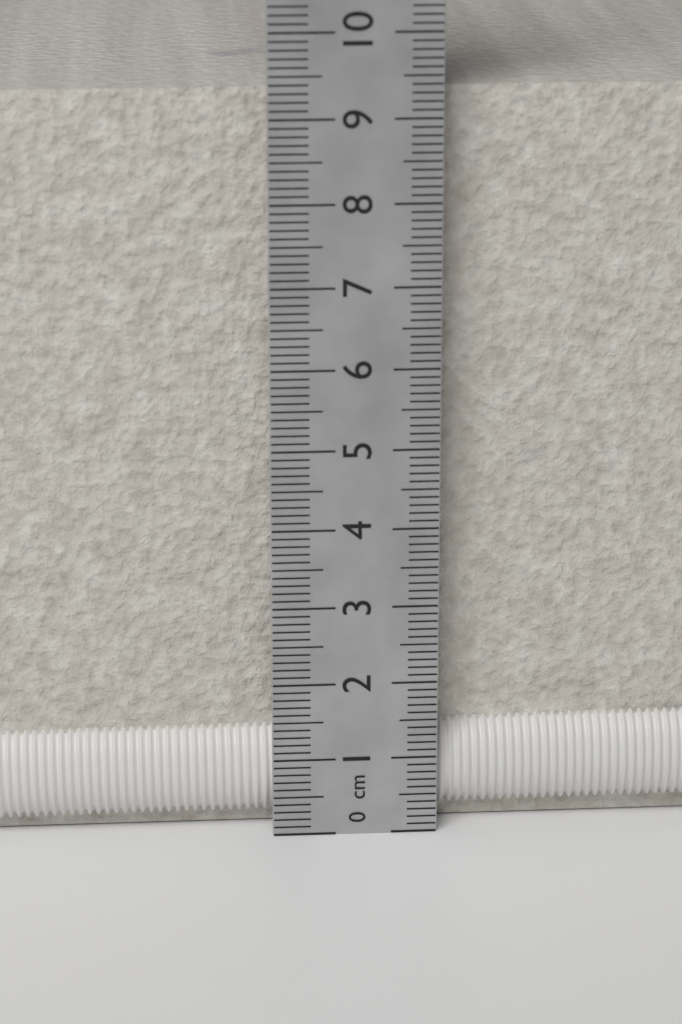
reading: 9.3 cm
